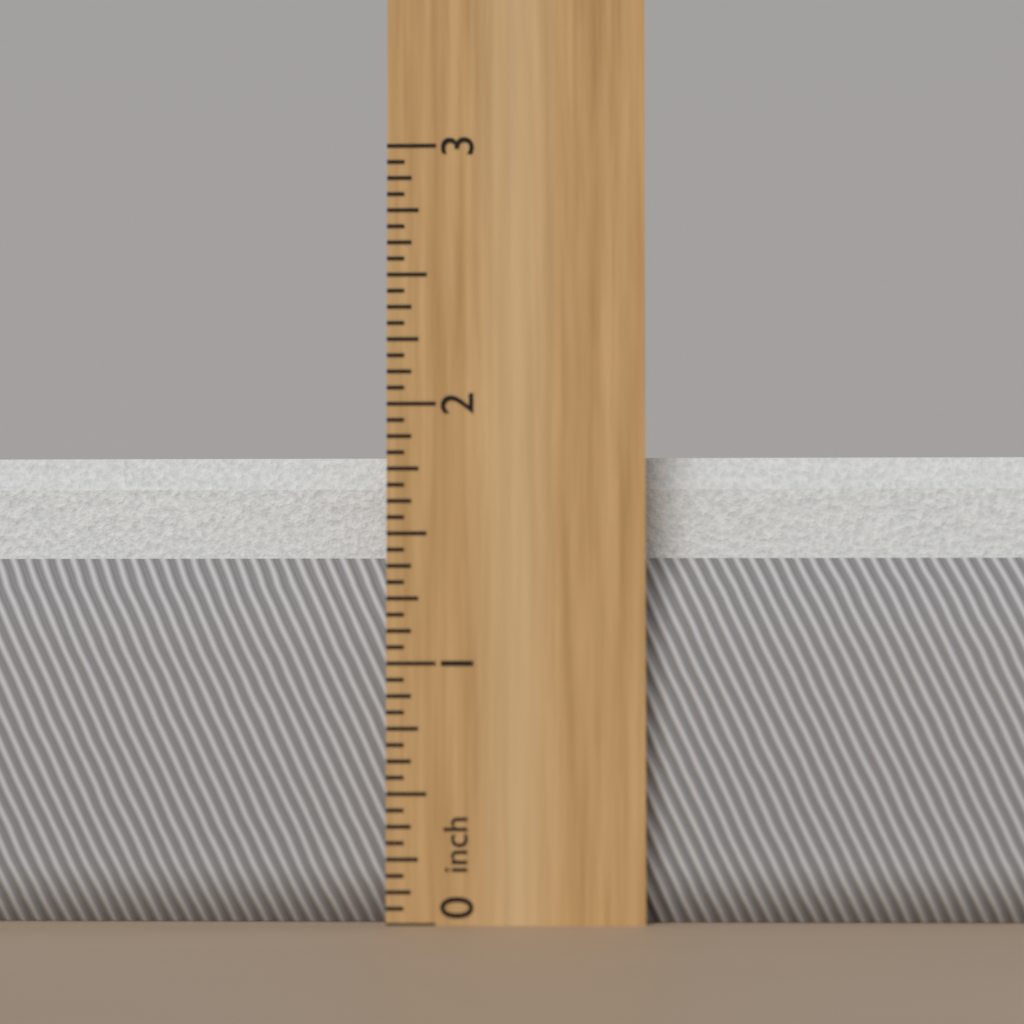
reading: 1.8125 inch
